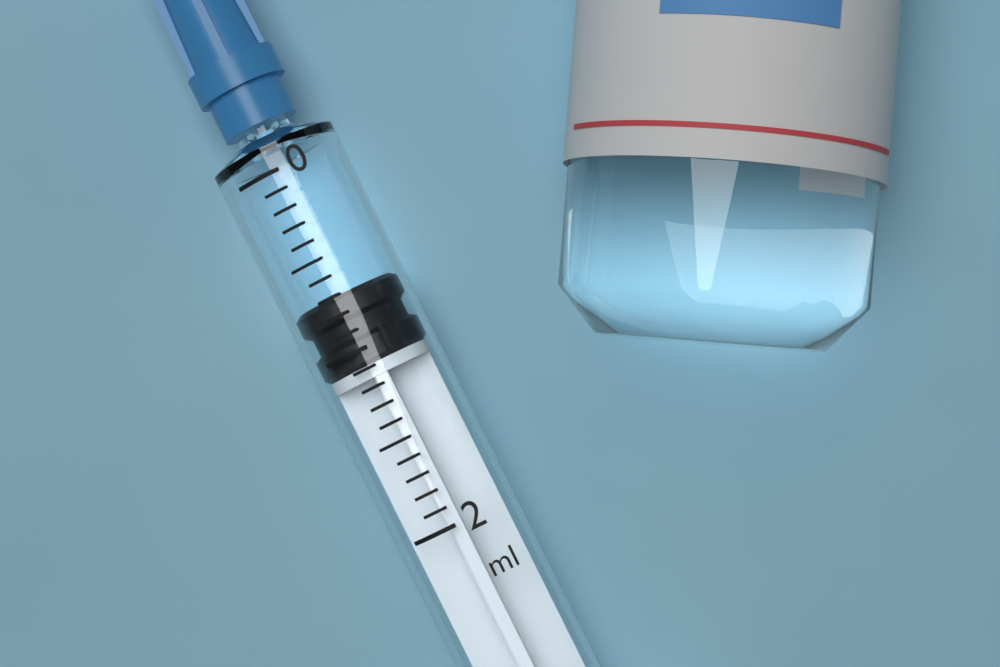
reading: 0.7 ml
